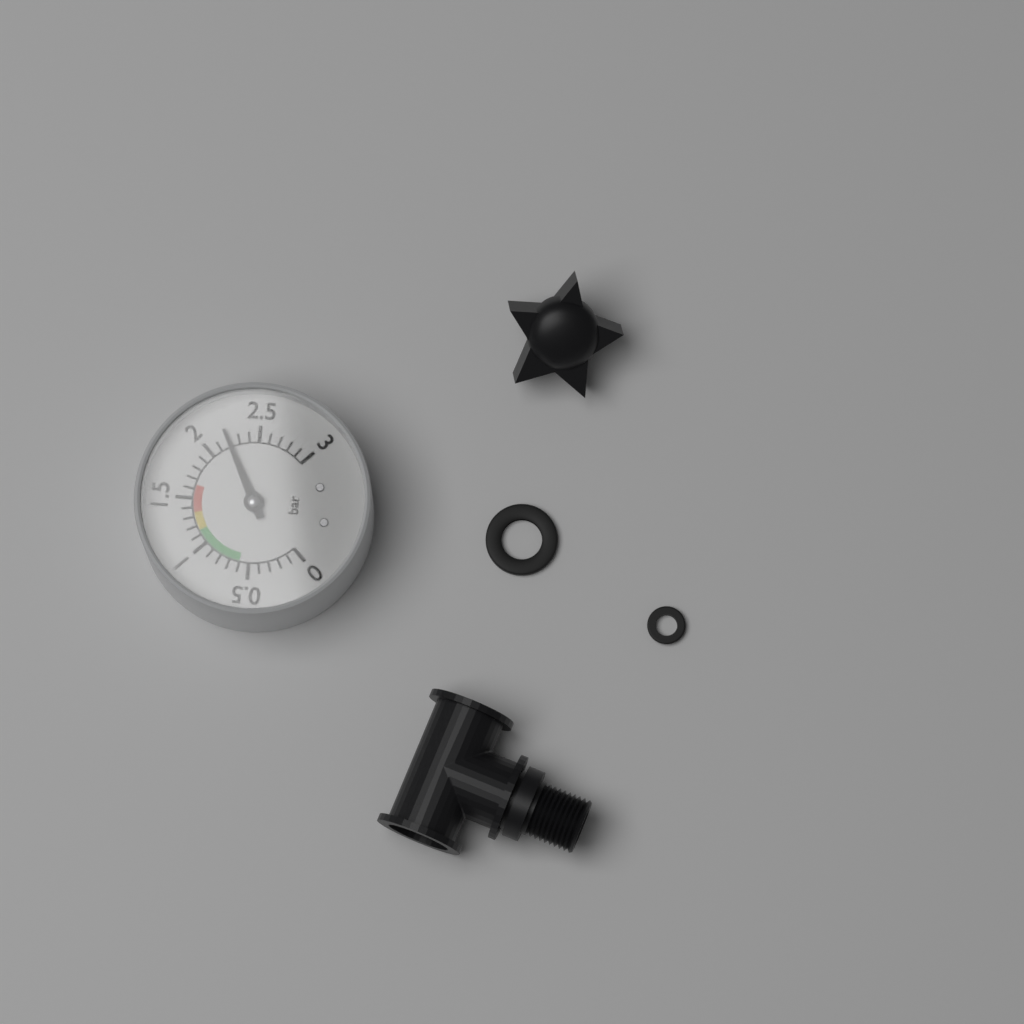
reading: 2.2 bar
